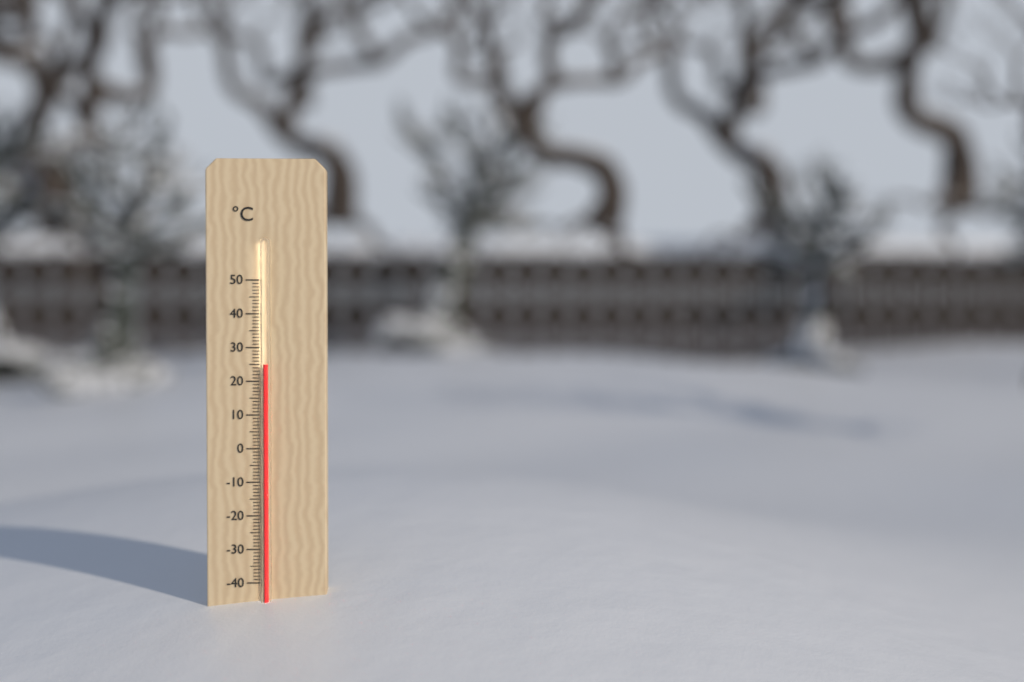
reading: 25 °C
